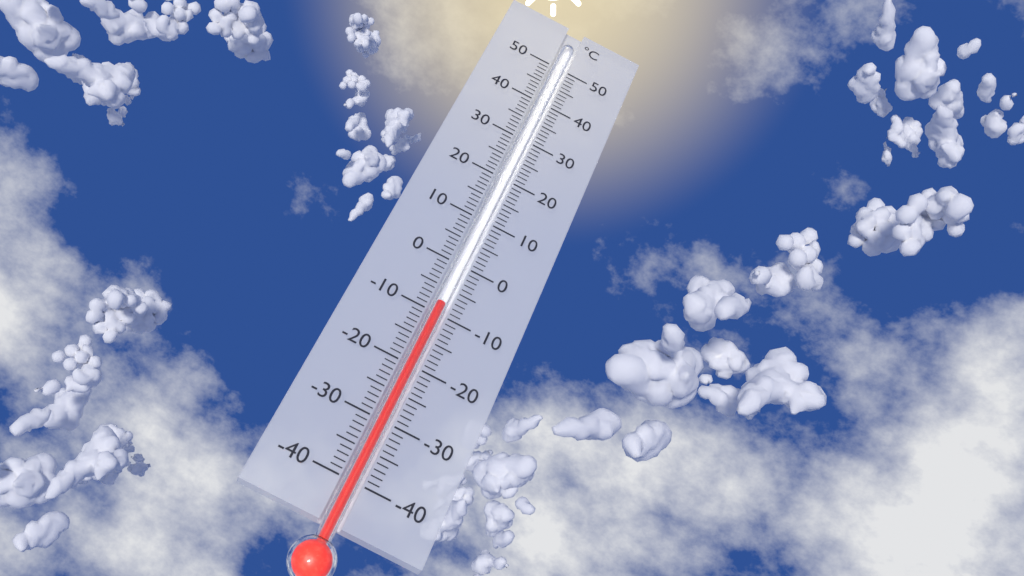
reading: -8 °C
